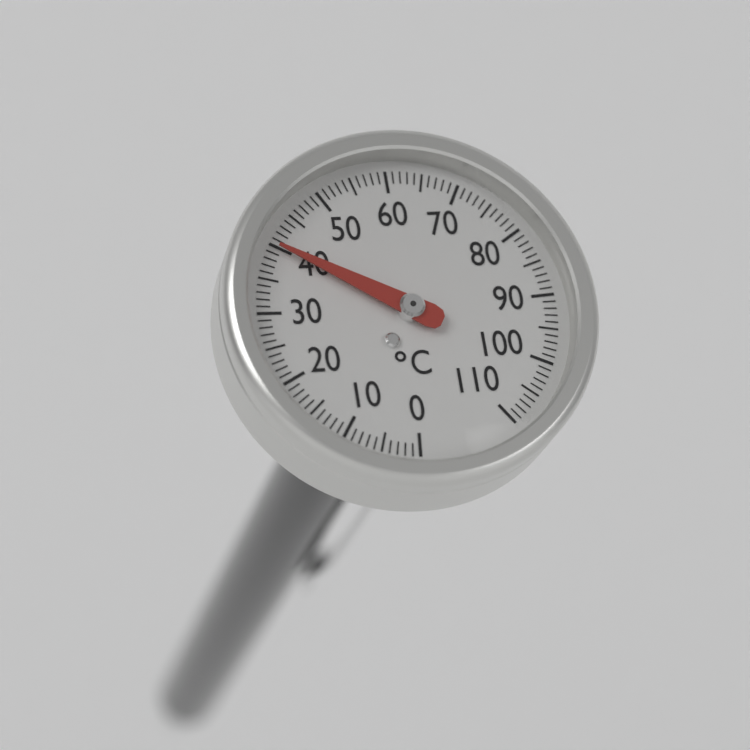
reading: 40 °C
